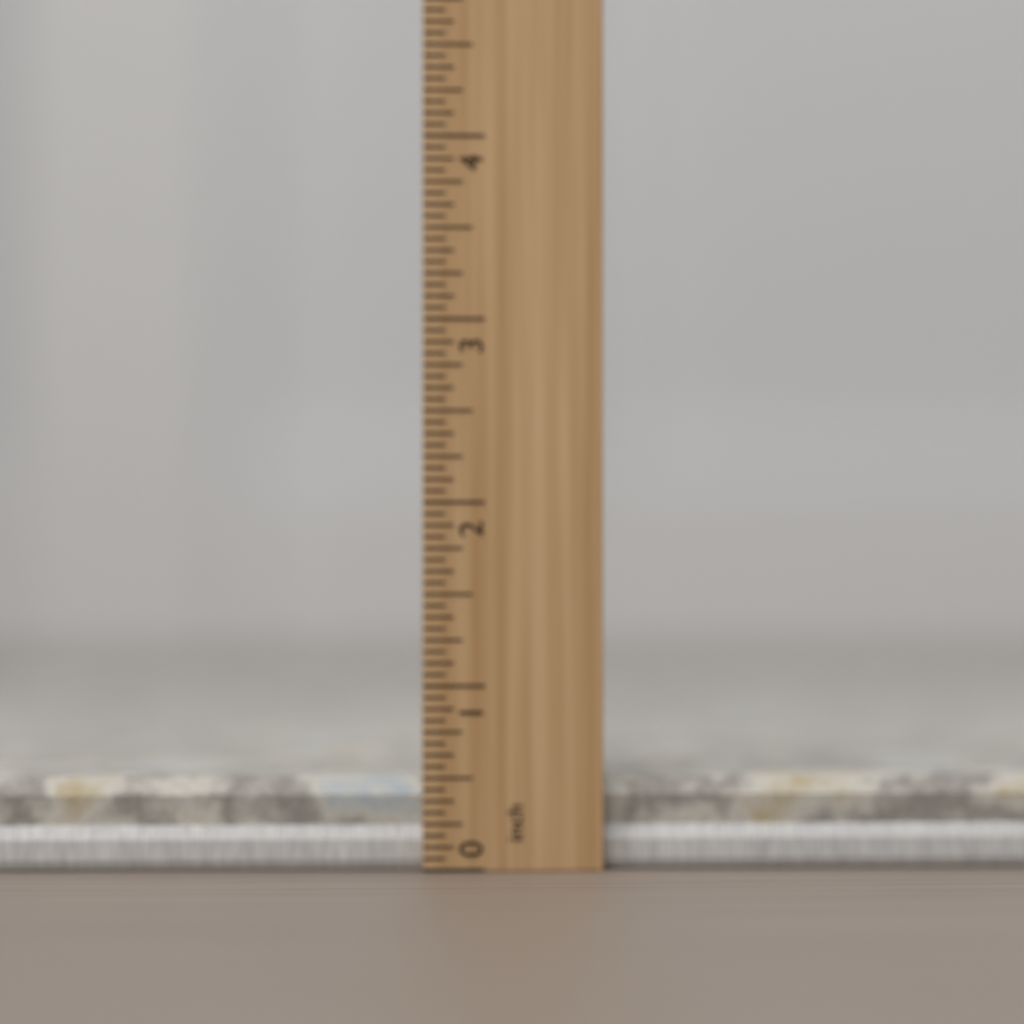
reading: 0.5000 inch
